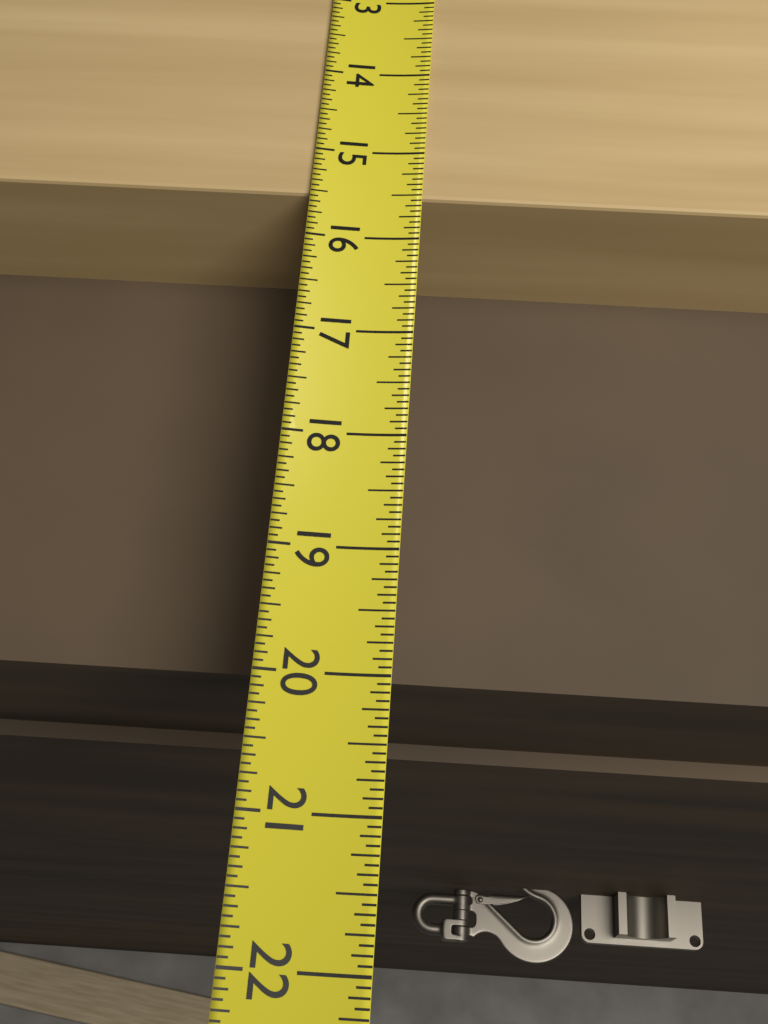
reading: 15.5000 (no unit)
